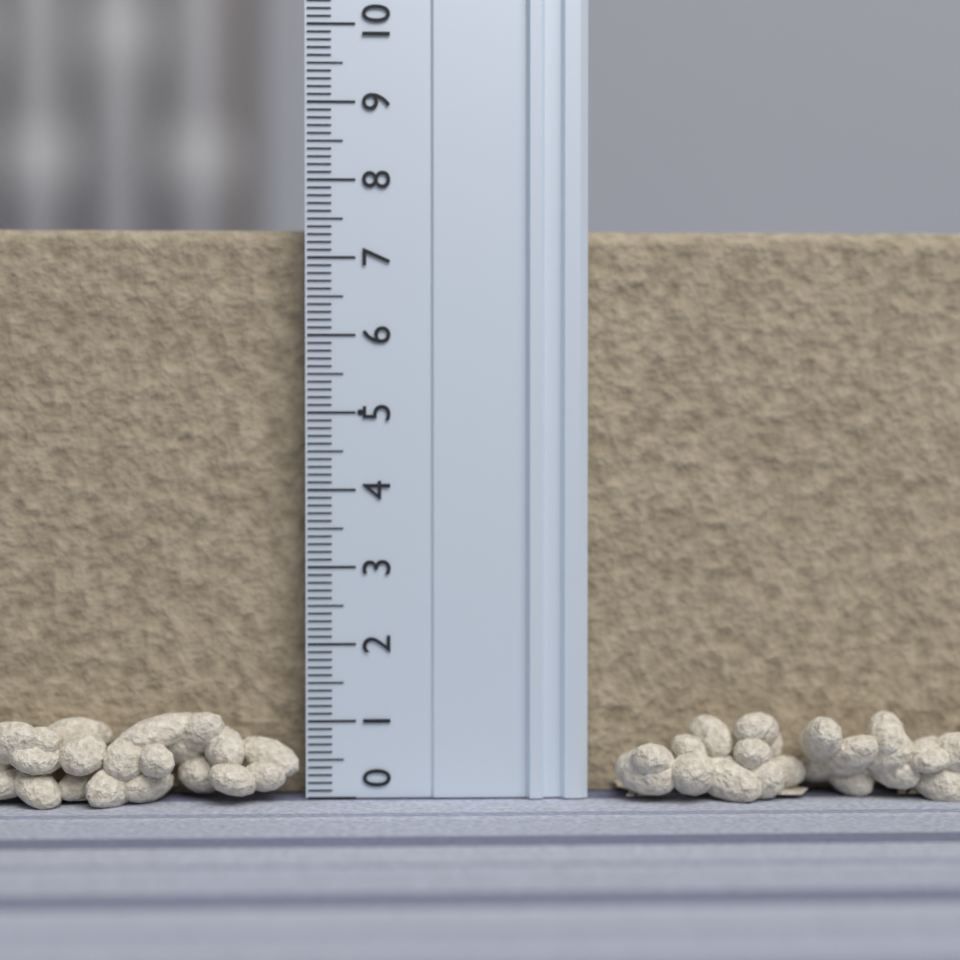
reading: 7.4 (no unit)
